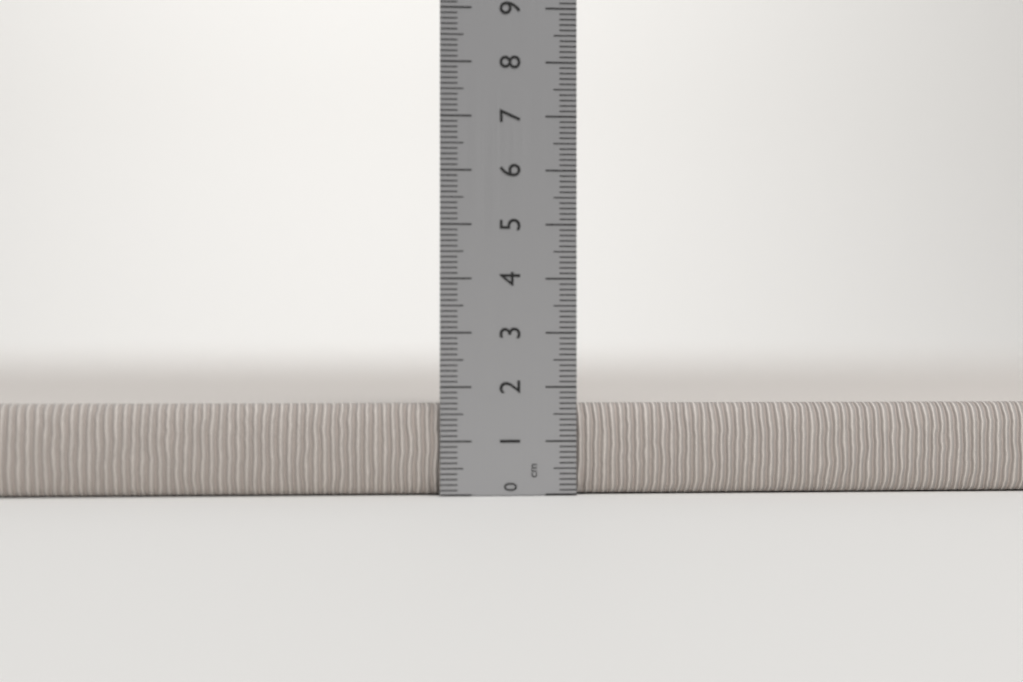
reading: 1.7 cm
